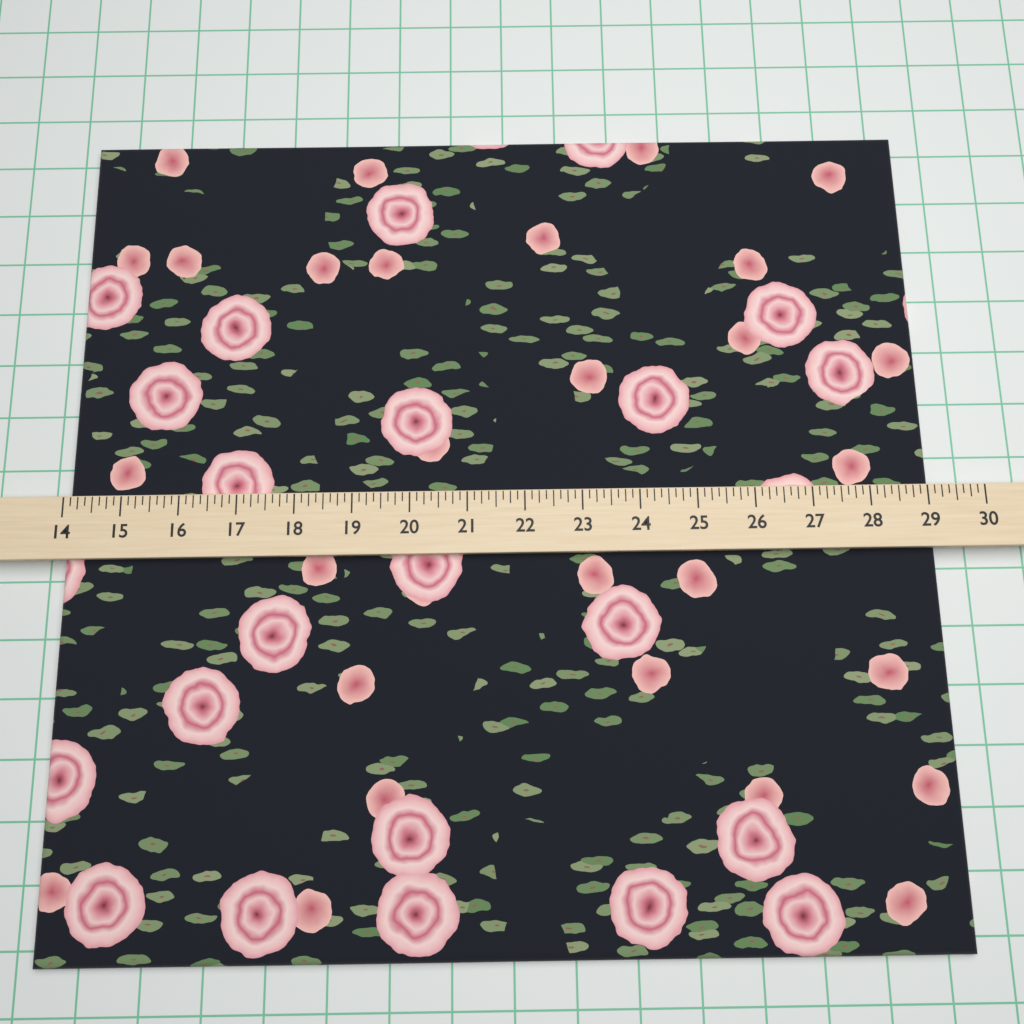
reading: 29.125 (no unit)
